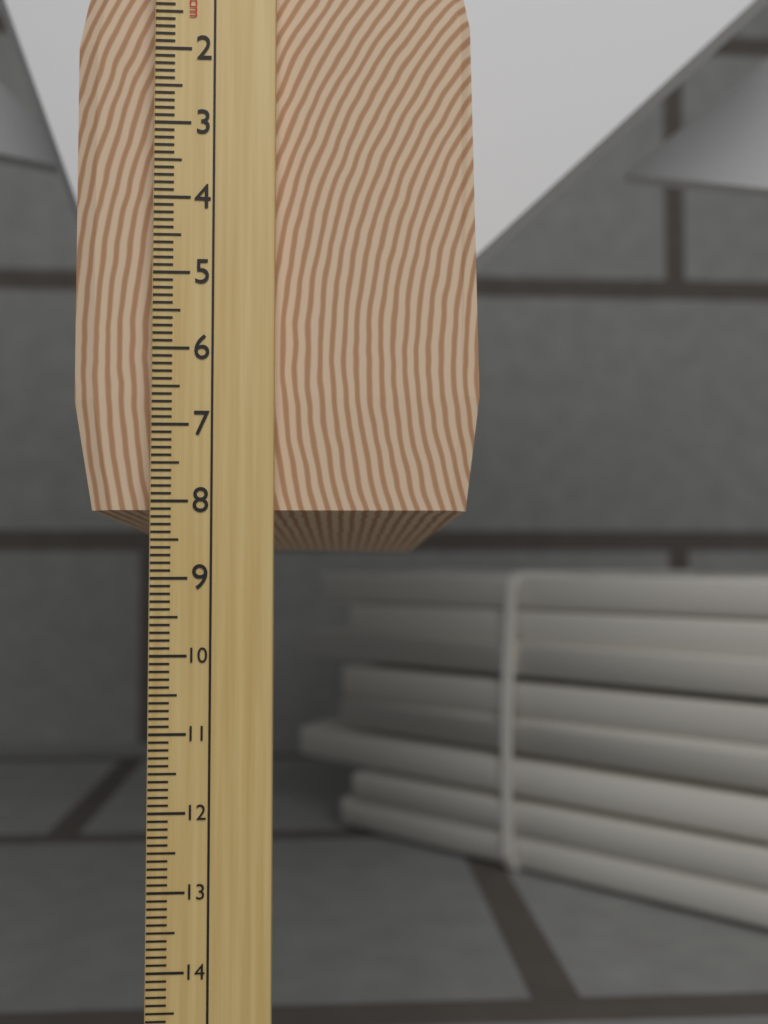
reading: 8.6 cm
